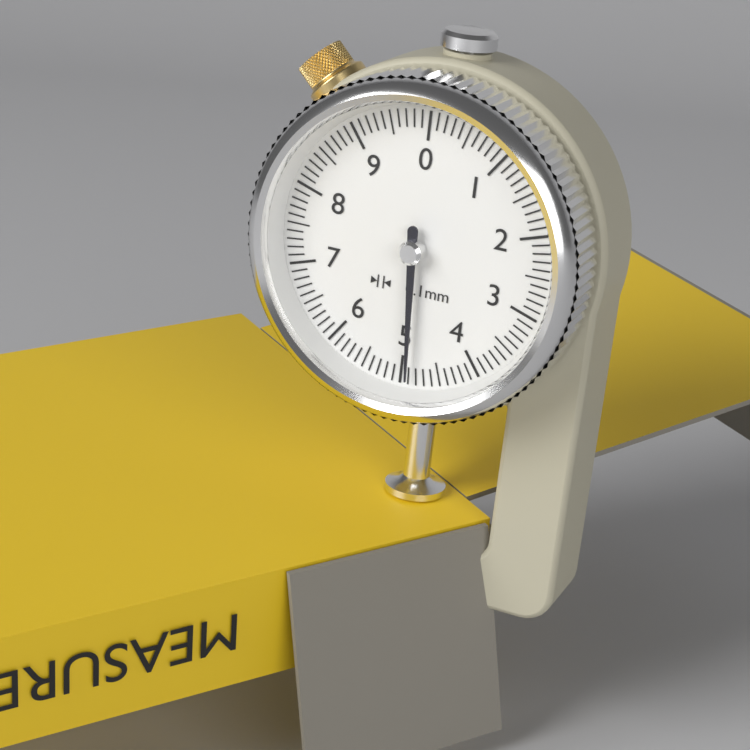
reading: 4.9 mm
